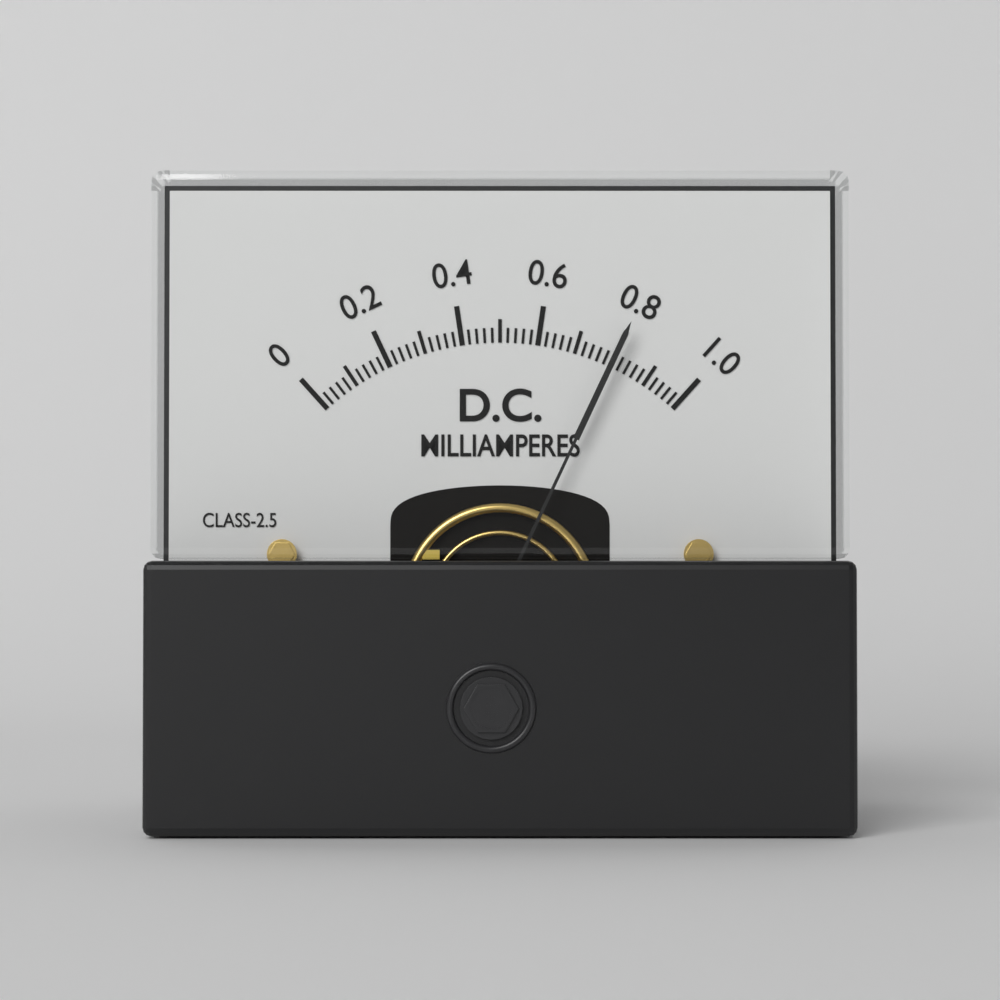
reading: 0.80 mA
